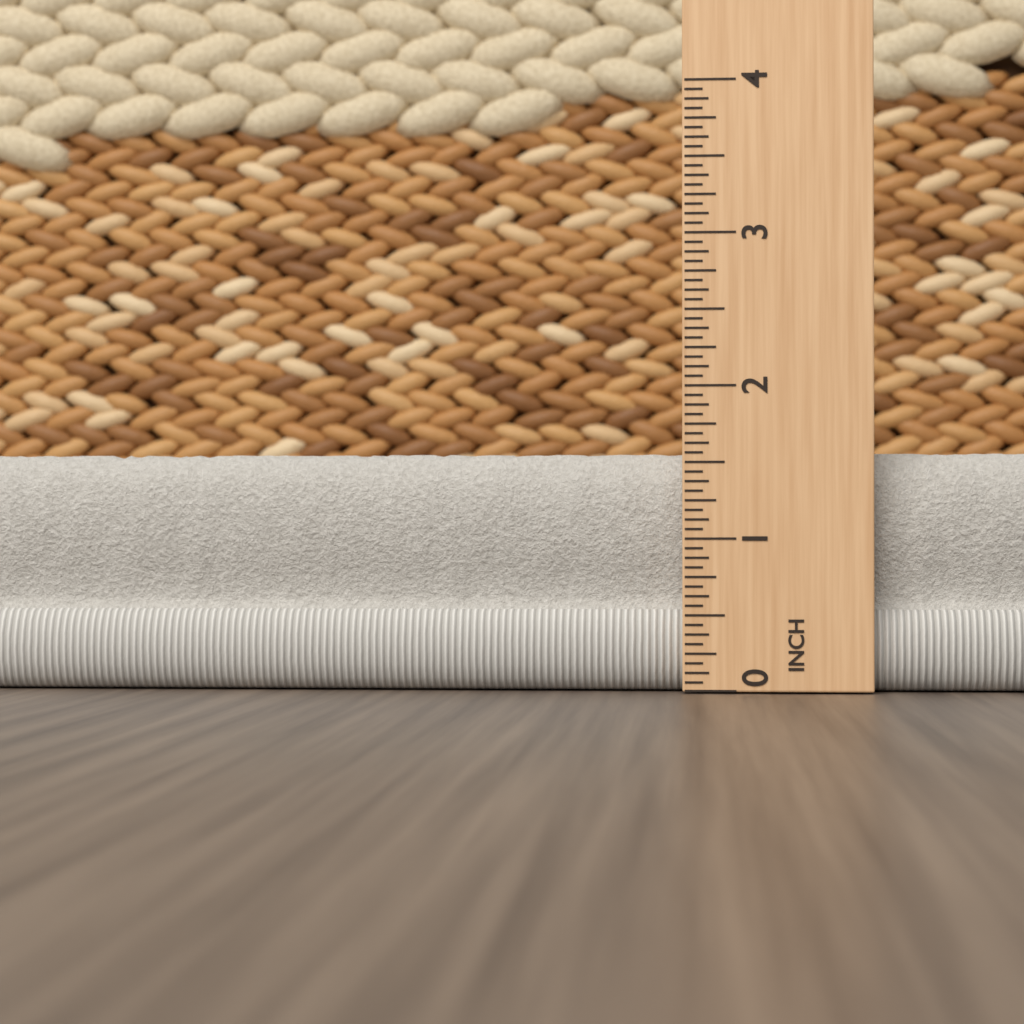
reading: 1.5625 in
